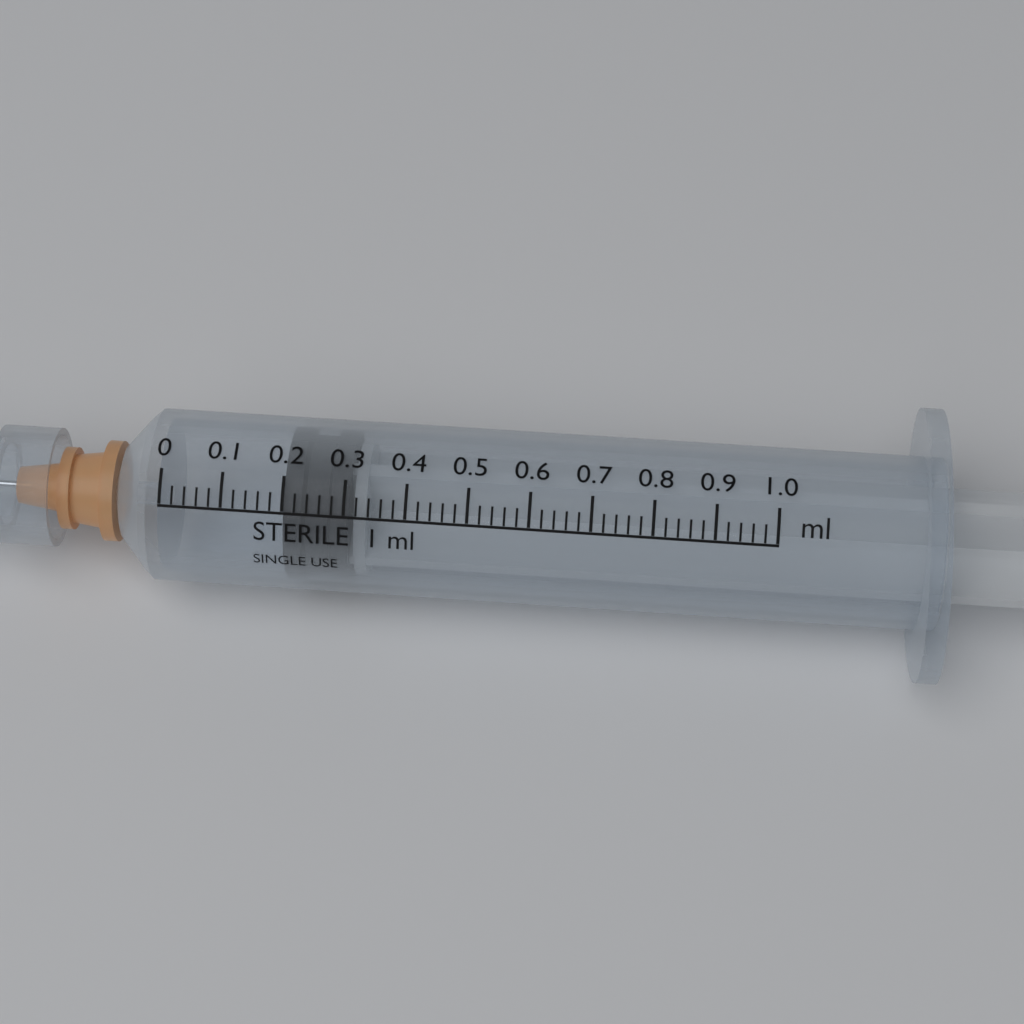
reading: 0.20 ml
